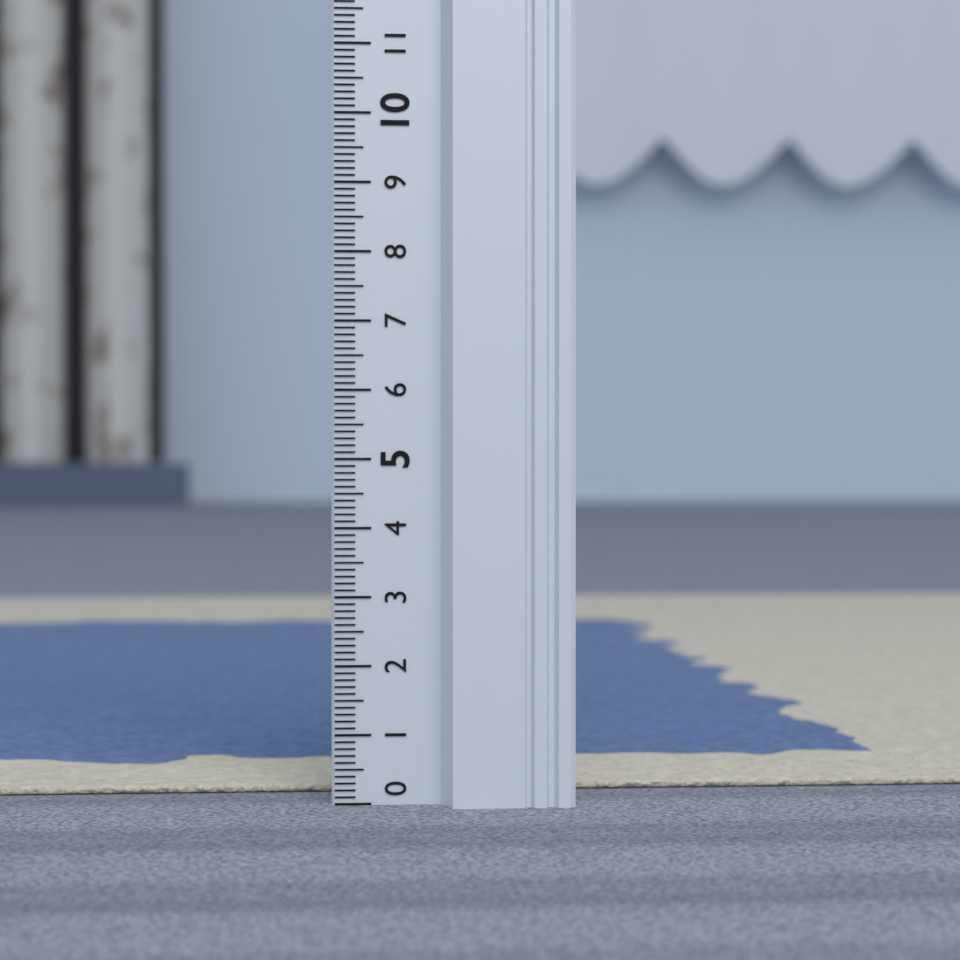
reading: 0.1 (no unit)
